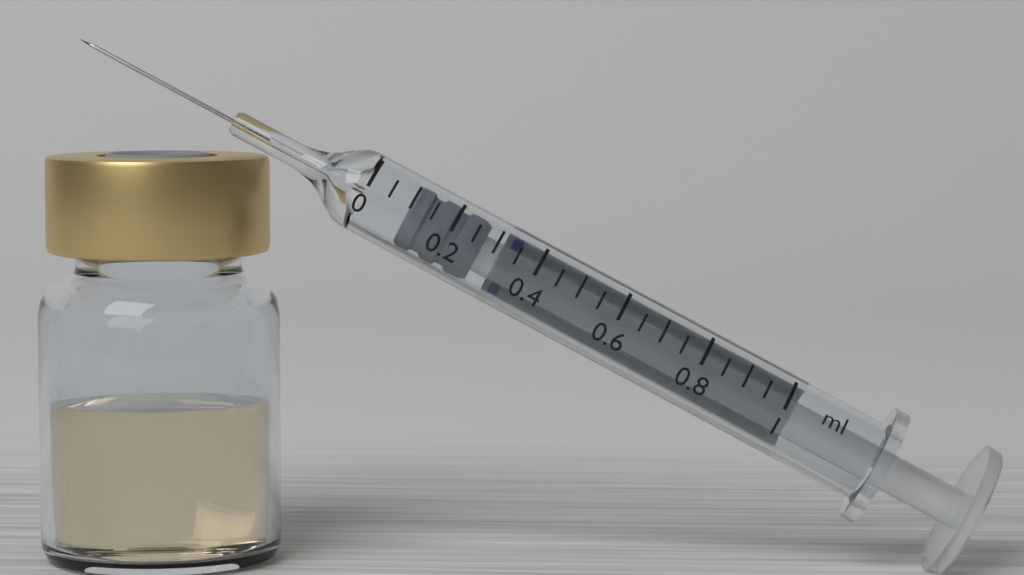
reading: 0.10 ml
